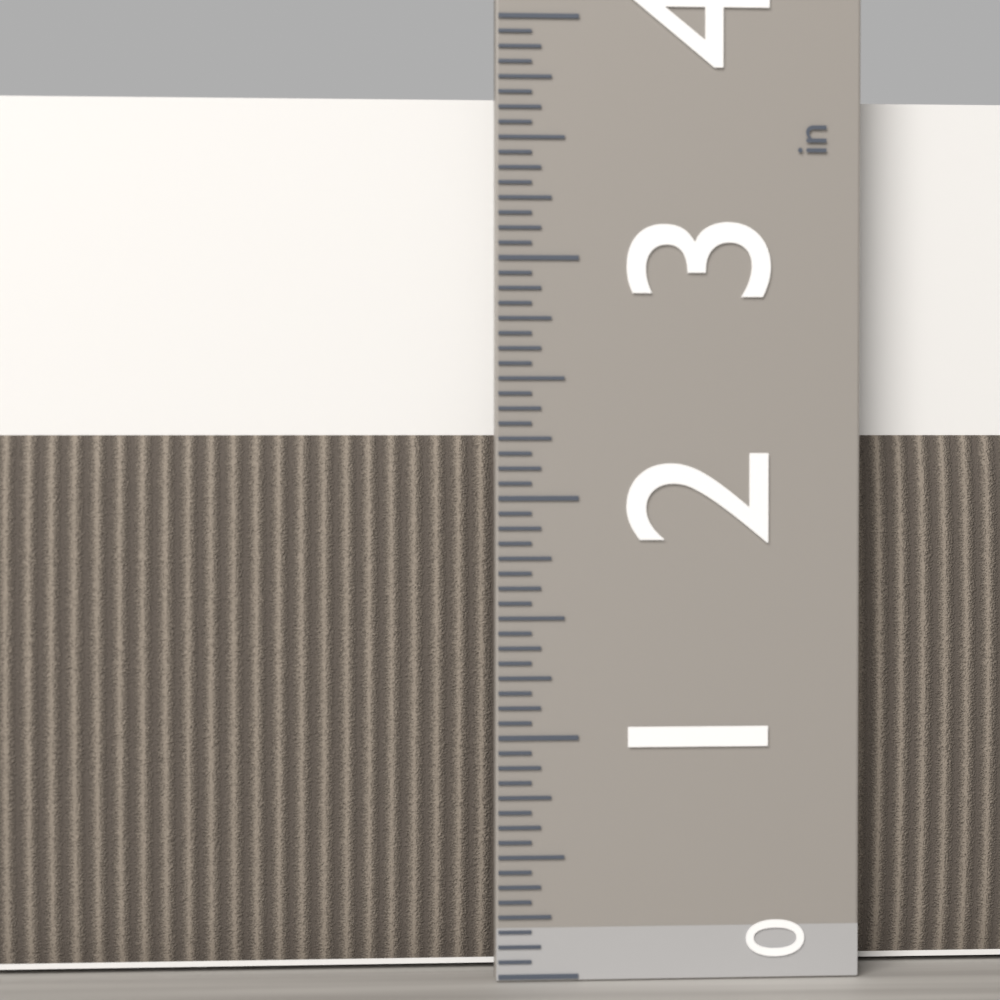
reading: 3.6875 in
